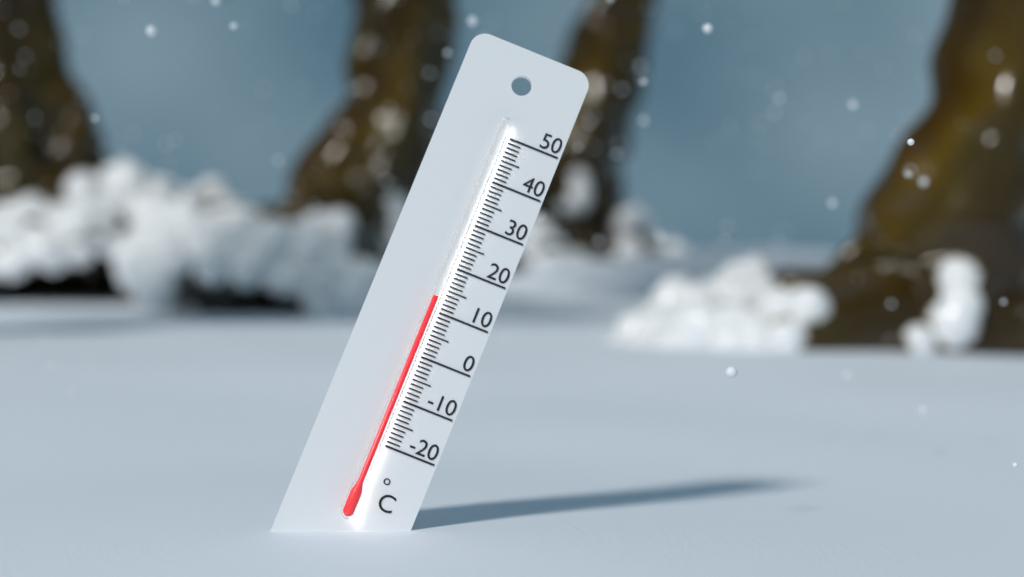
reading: 13 °C
